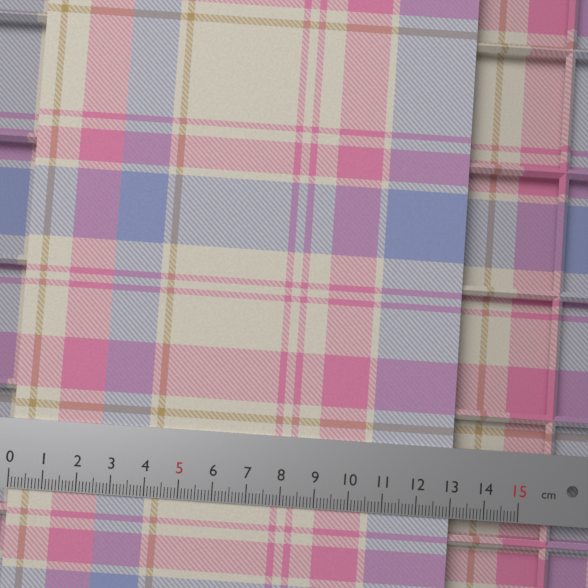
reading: 13.0 cm
